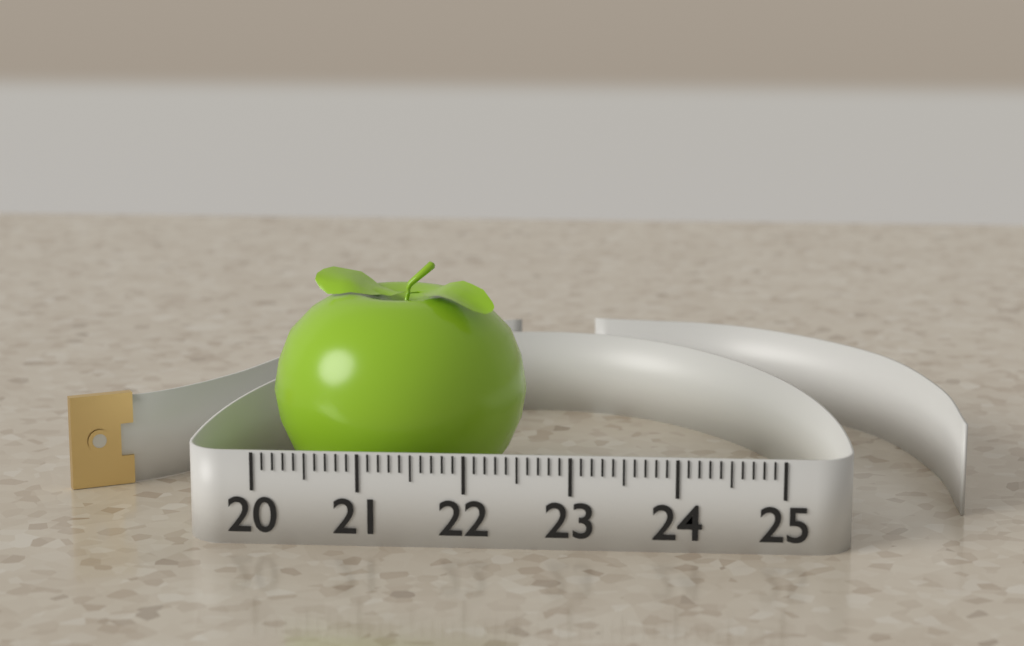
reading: 22.5 (no unit)
